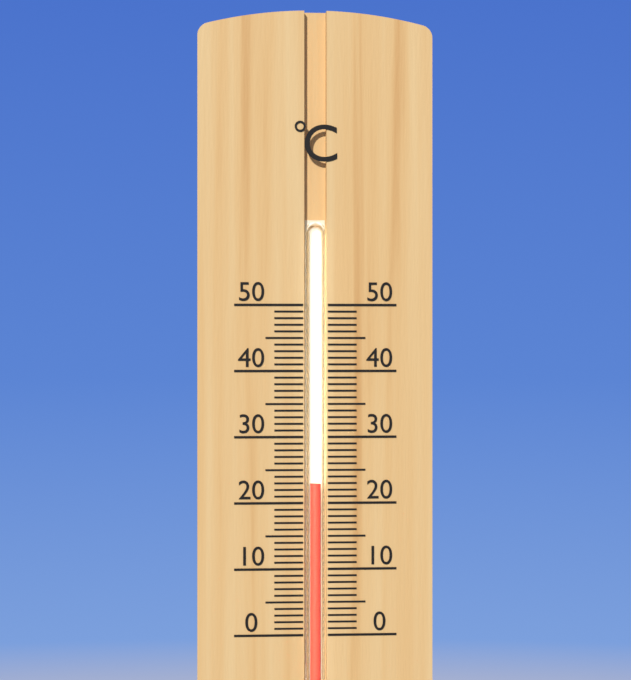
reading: 23 °C
